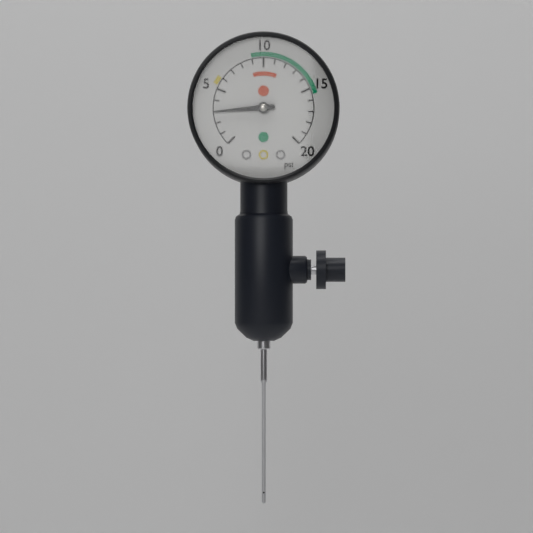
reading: 3 psi
